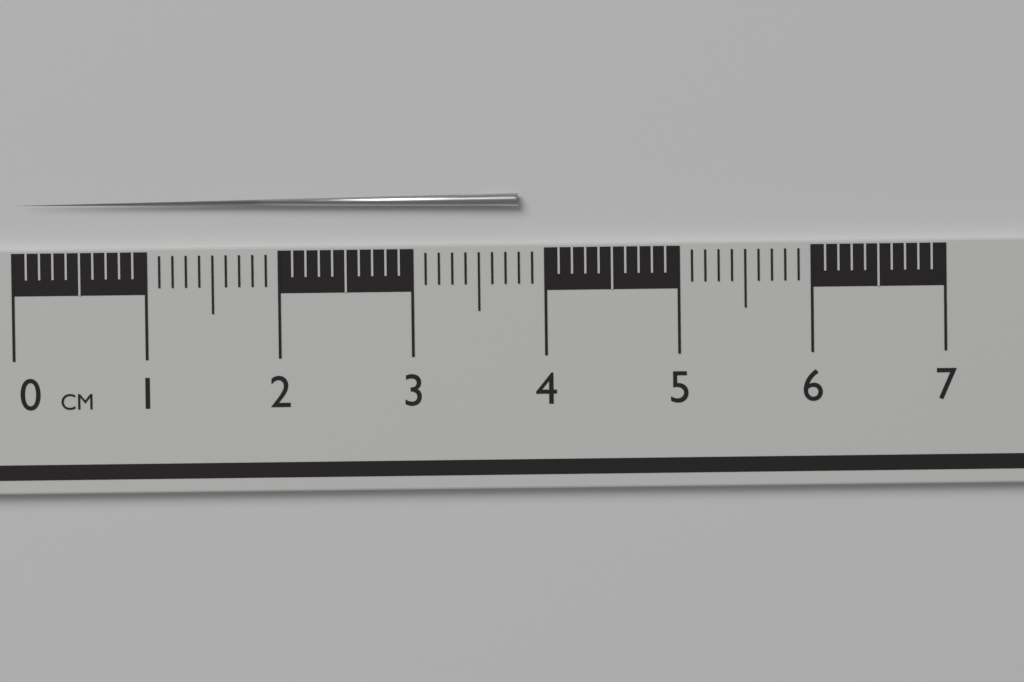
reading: 3.8 cm
